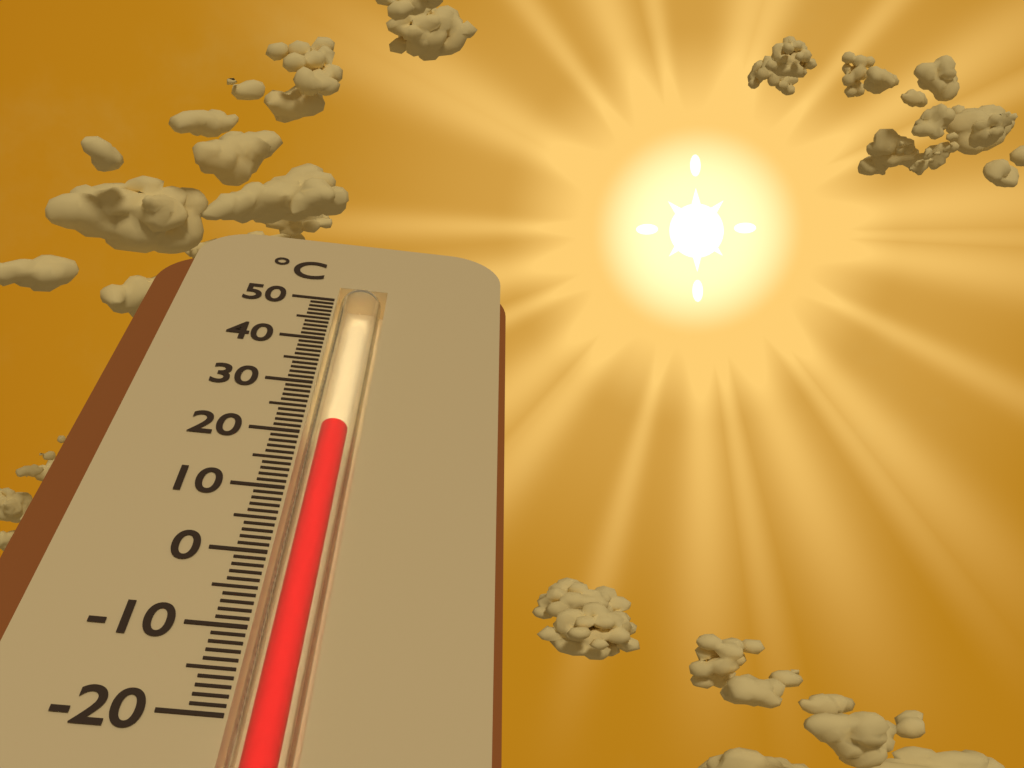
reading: 22 °C
